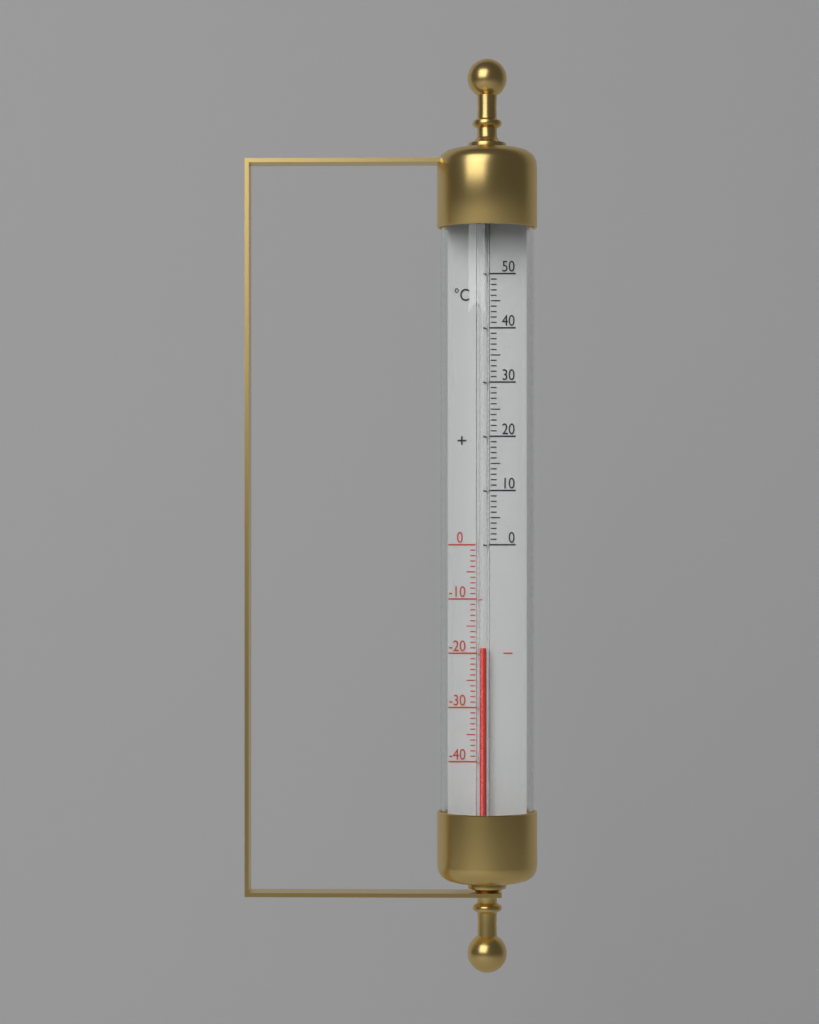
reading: -19 °C
